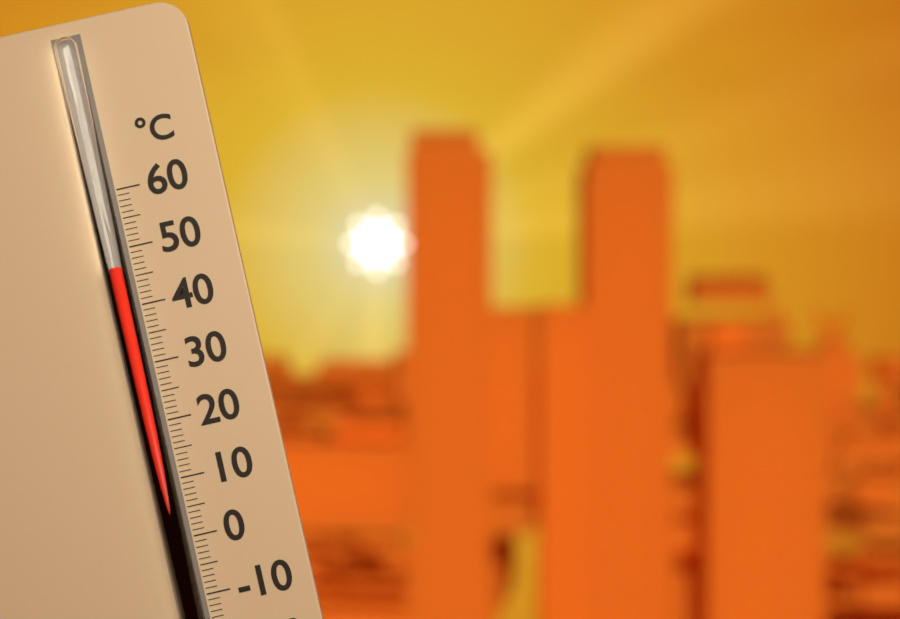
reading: 47 °C
